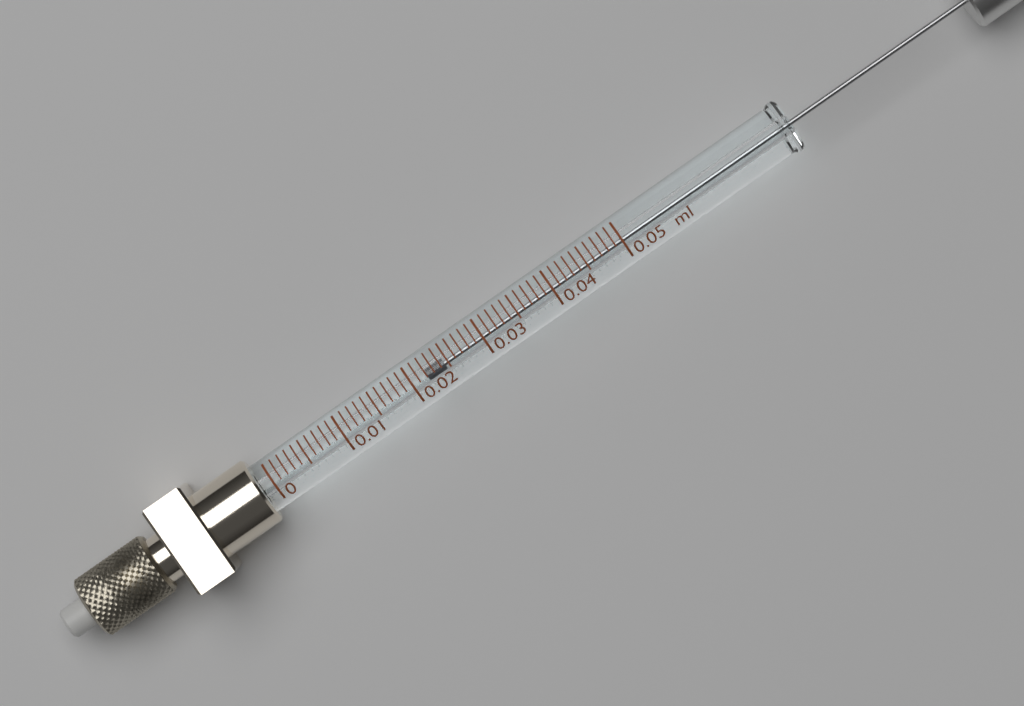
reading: 0.022 ml
